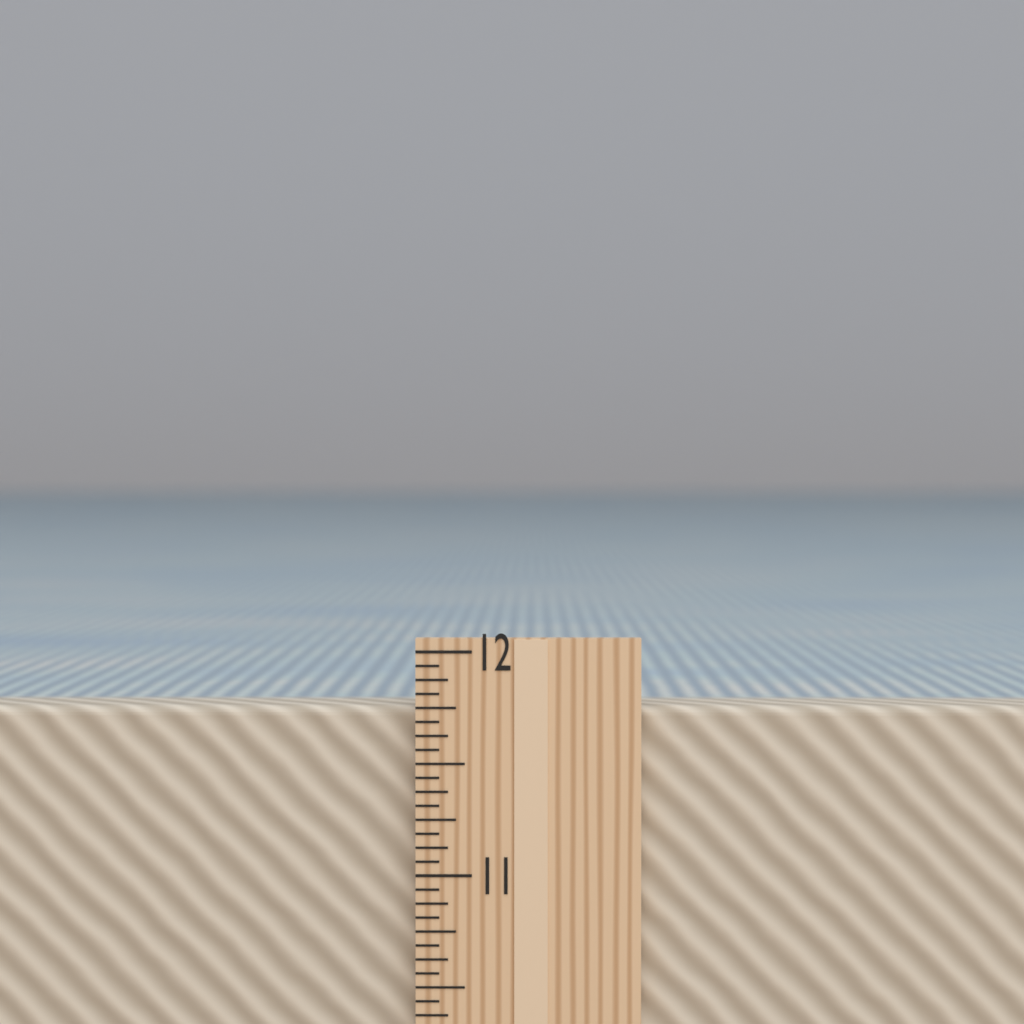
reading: 11.7500 in
